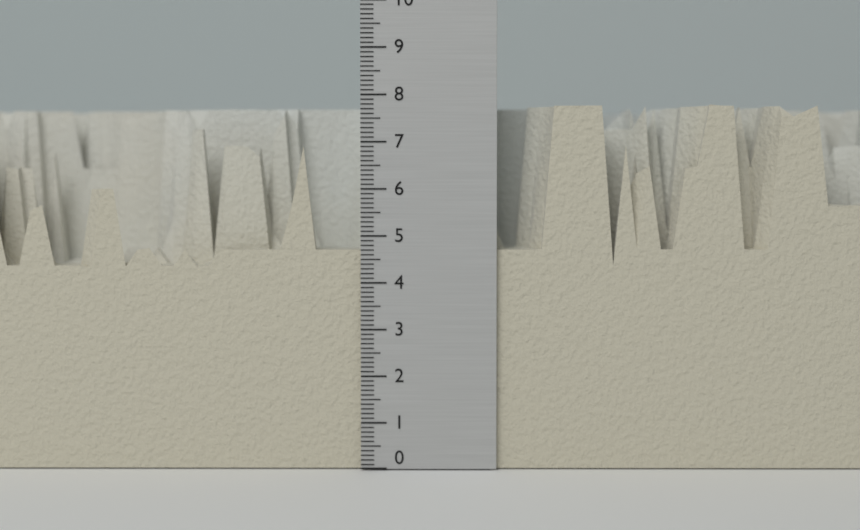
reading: 7.8 (no unit)
